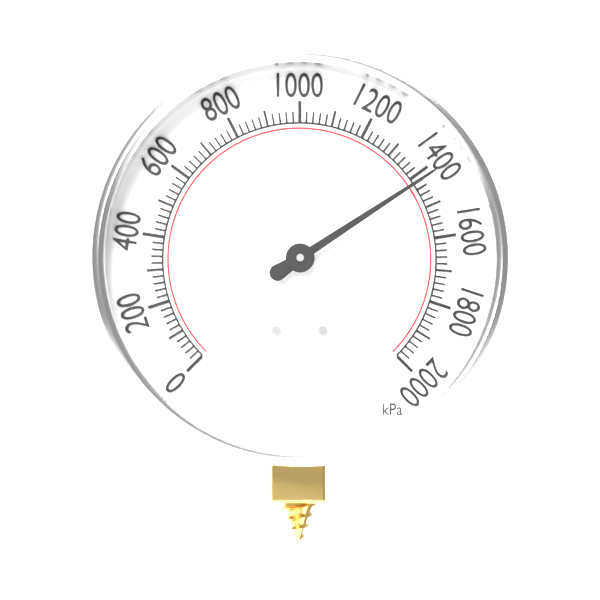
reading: 1420 kPa
